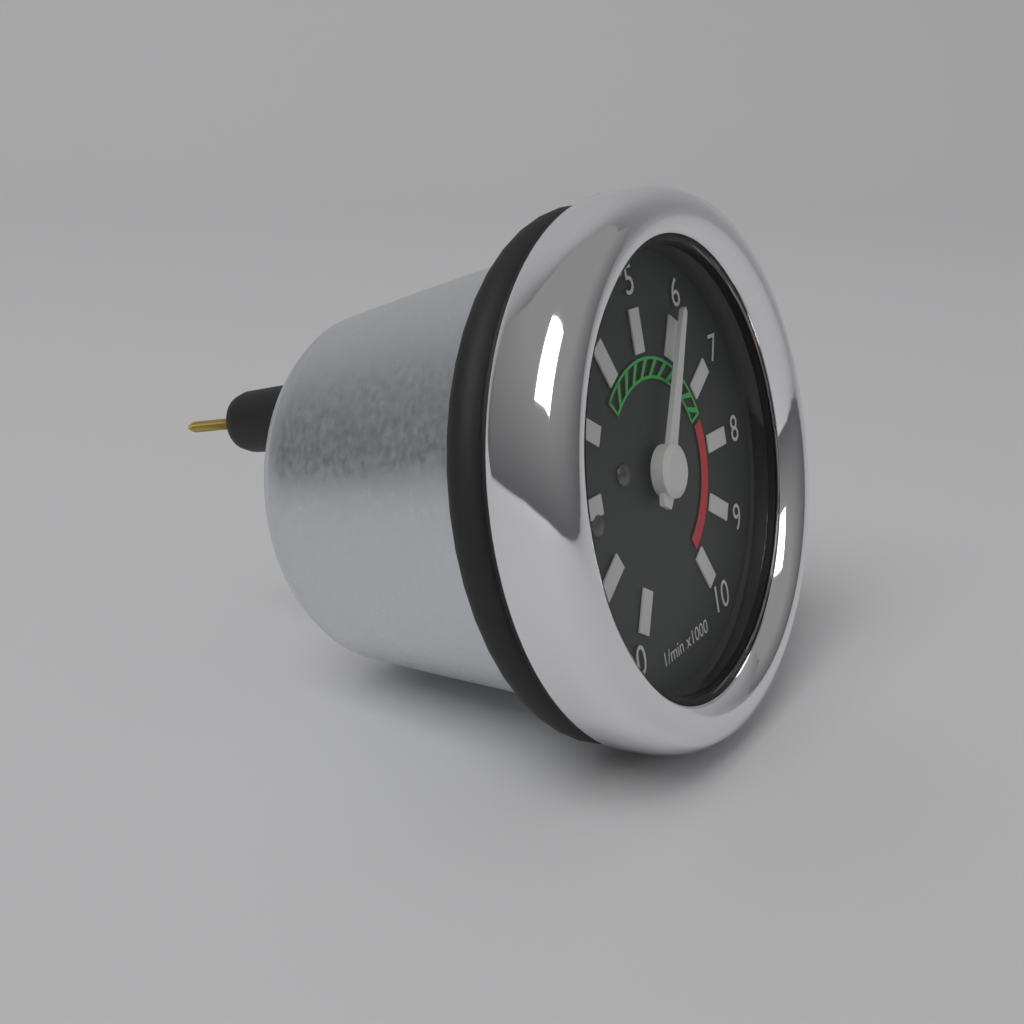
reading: 6000 1/min
